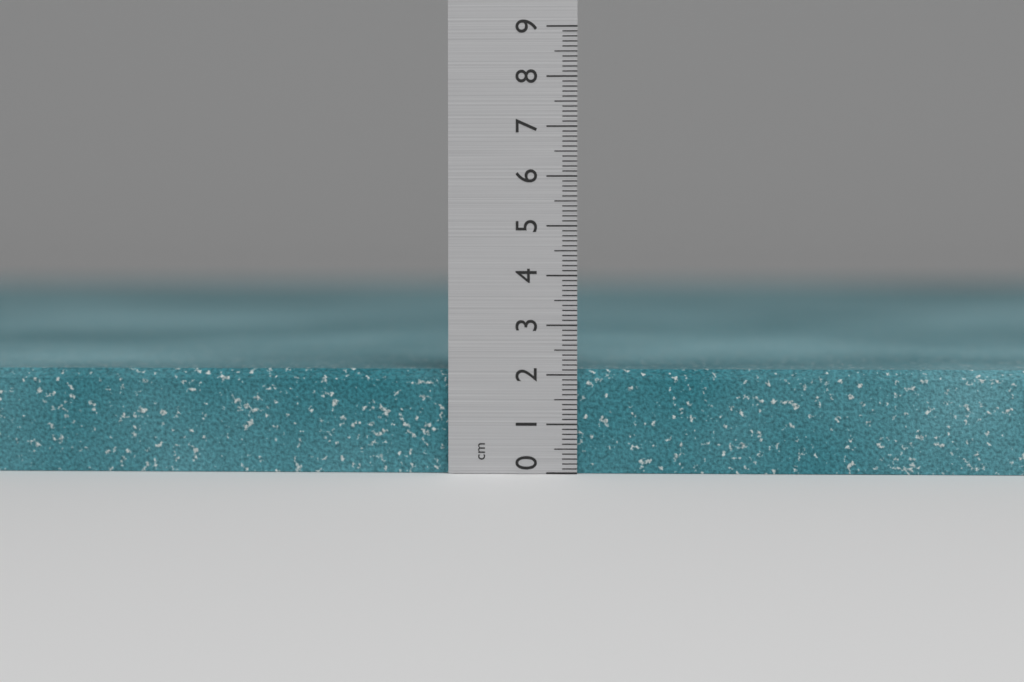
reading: 2.1 cm
